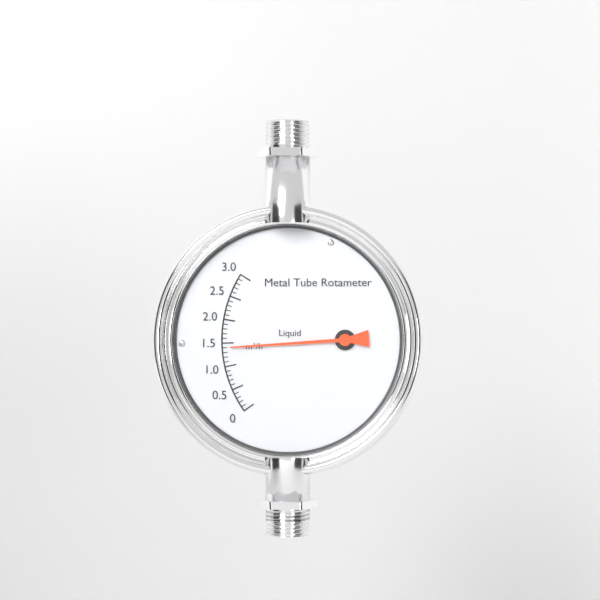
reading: 1.4 m³/h
